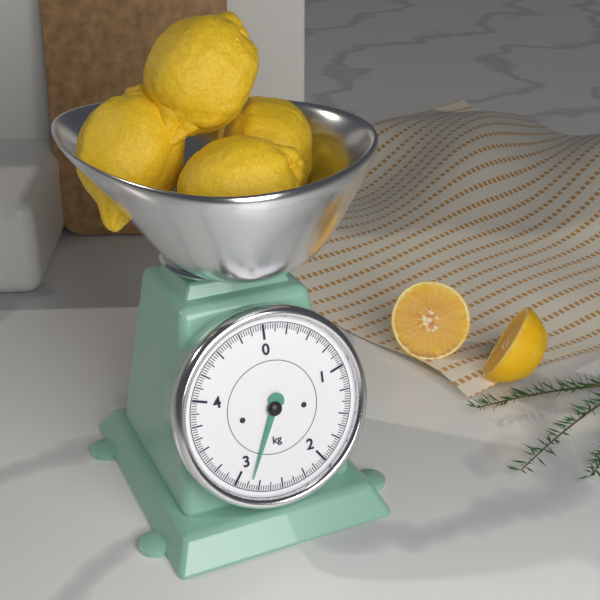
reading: 2.850 kg
